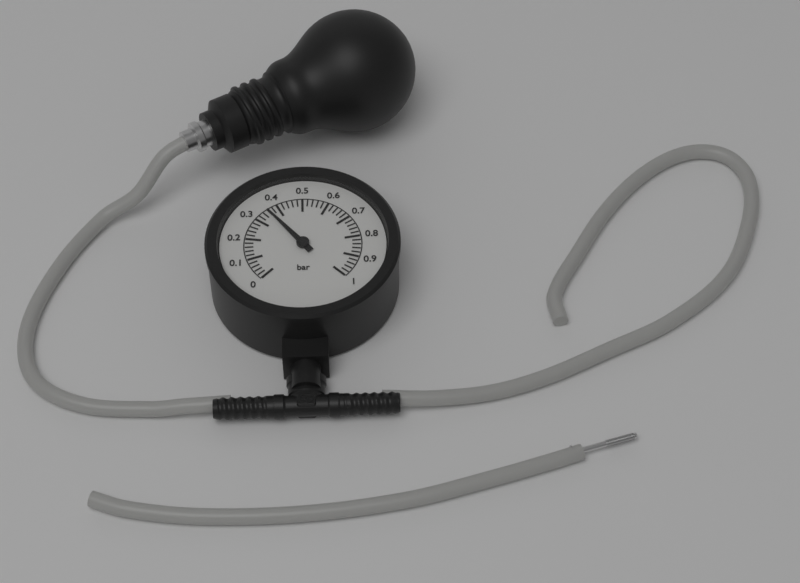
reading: 0.36 bar
